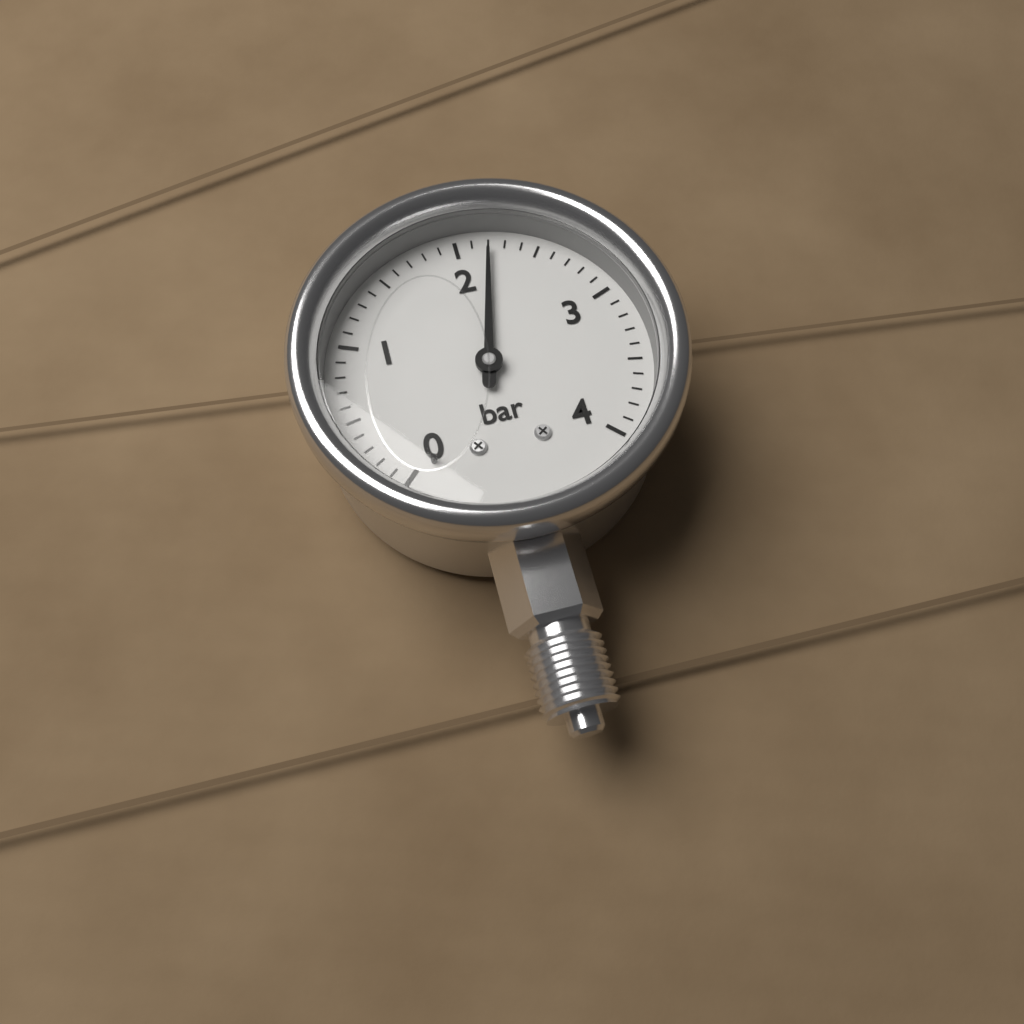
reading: 2.2 bar
